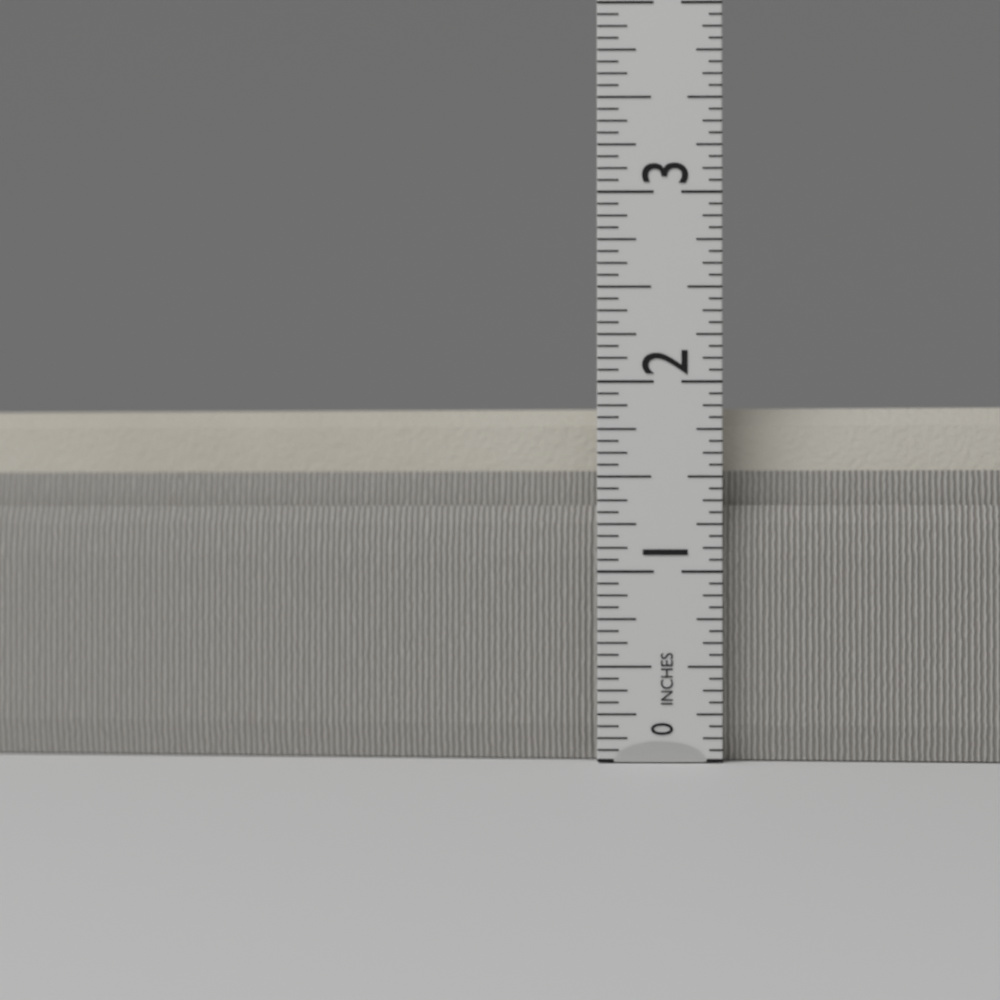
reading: 1.8750 in
